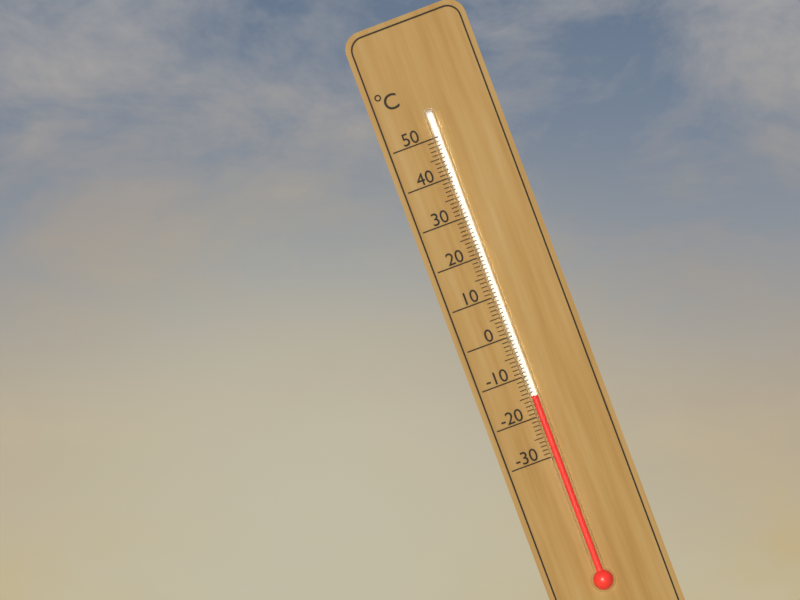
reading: -15 °C
